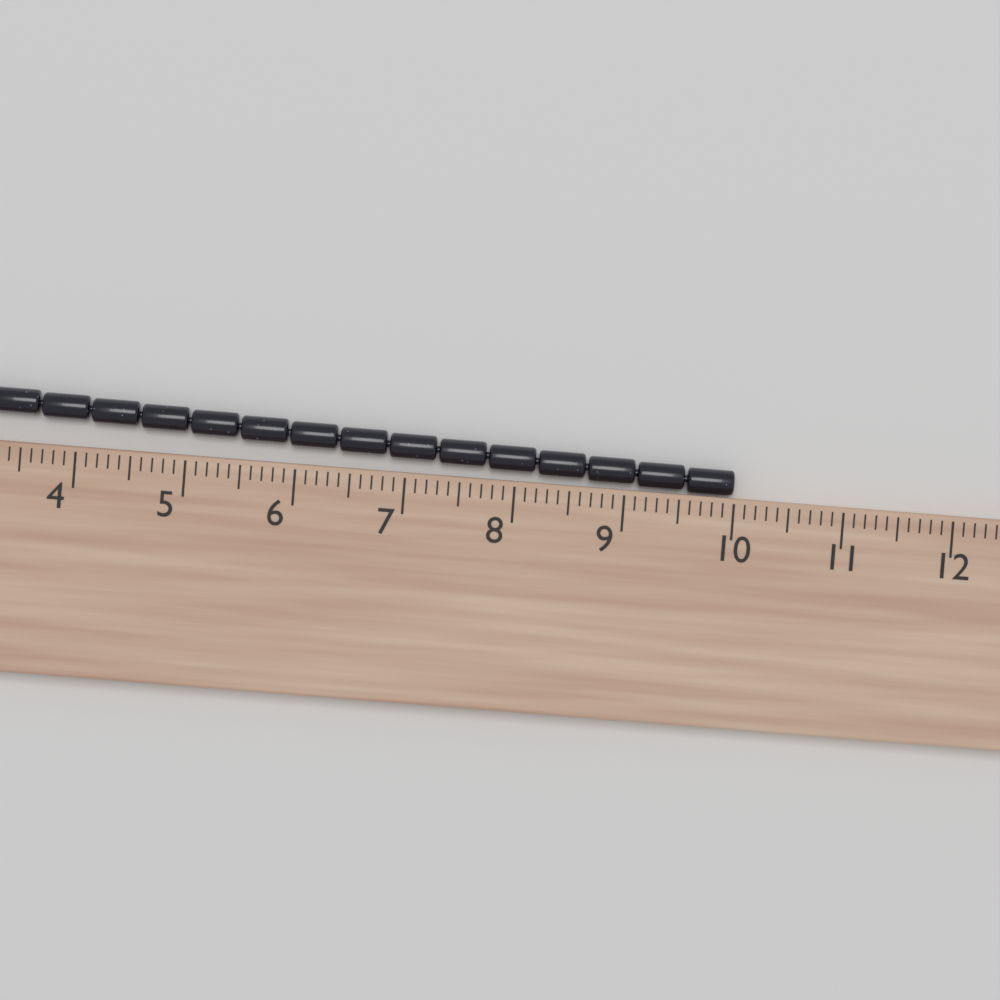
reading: 10.0 cm
